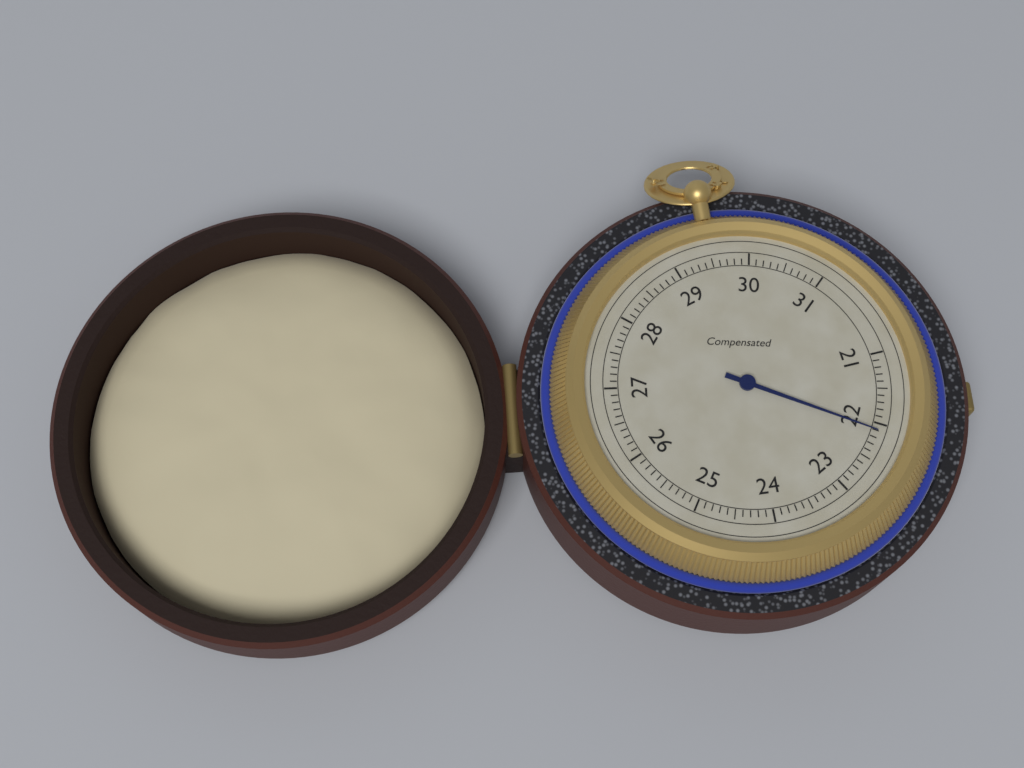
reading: 22.1 (no unit)
